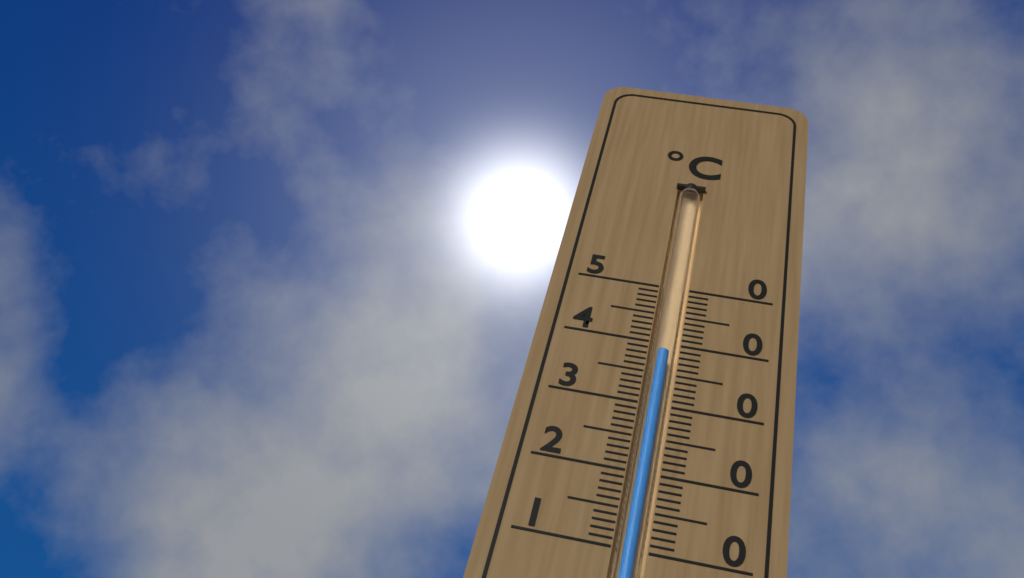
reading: 38 °C
